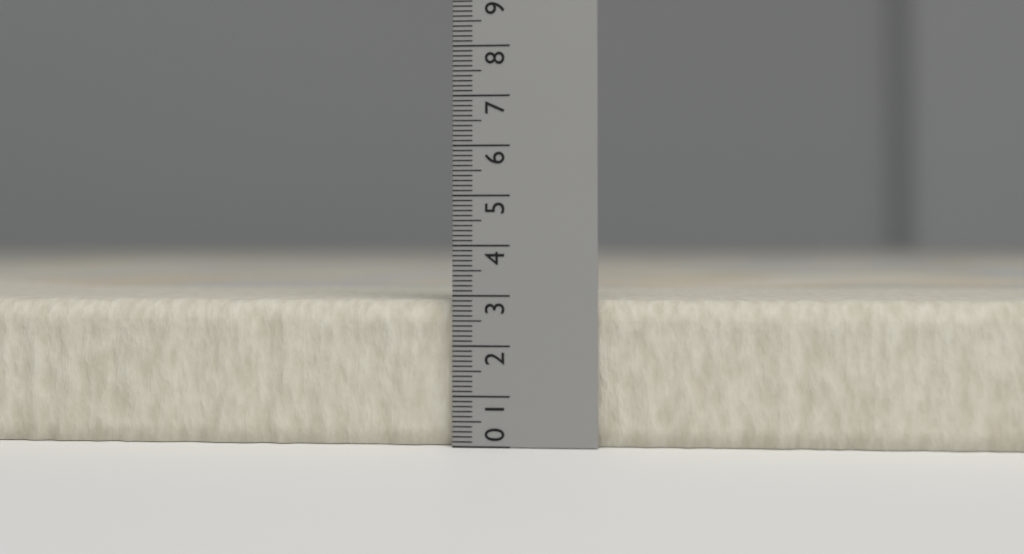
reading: 2.9 (no unit)
